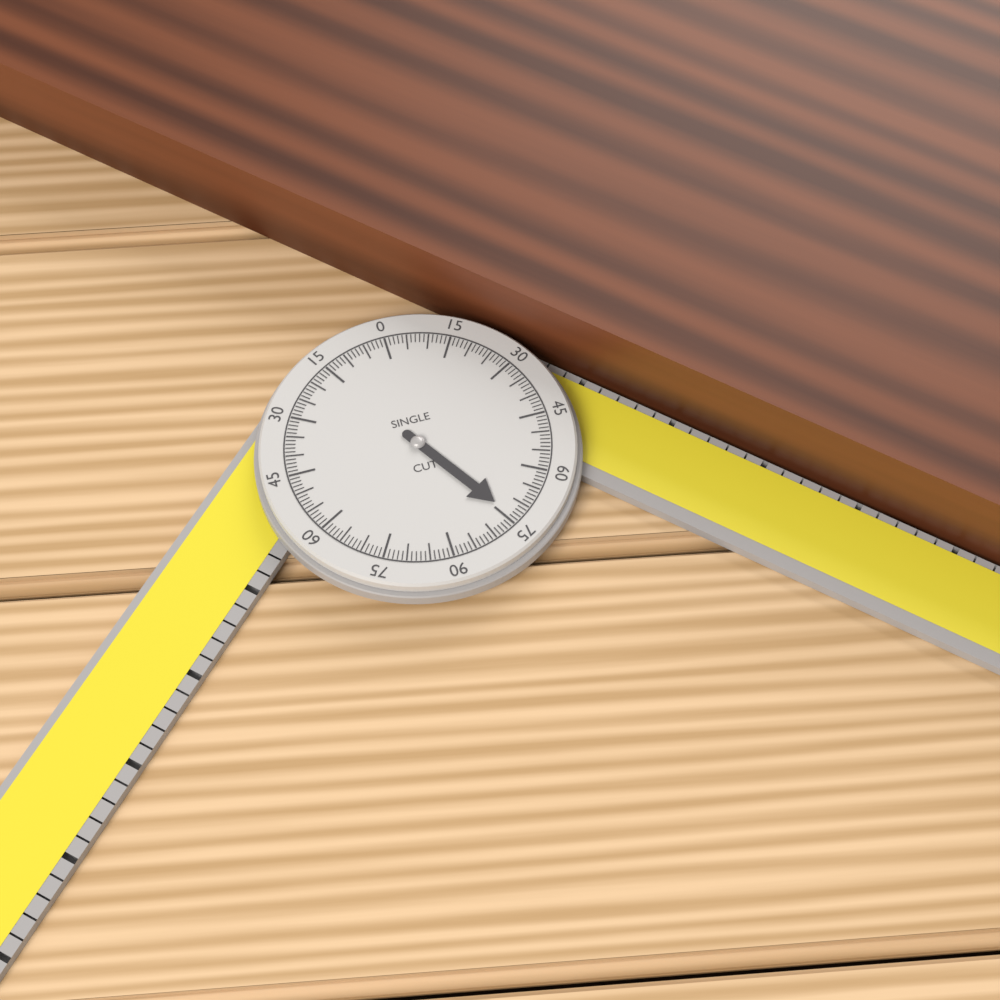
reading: 74 °
